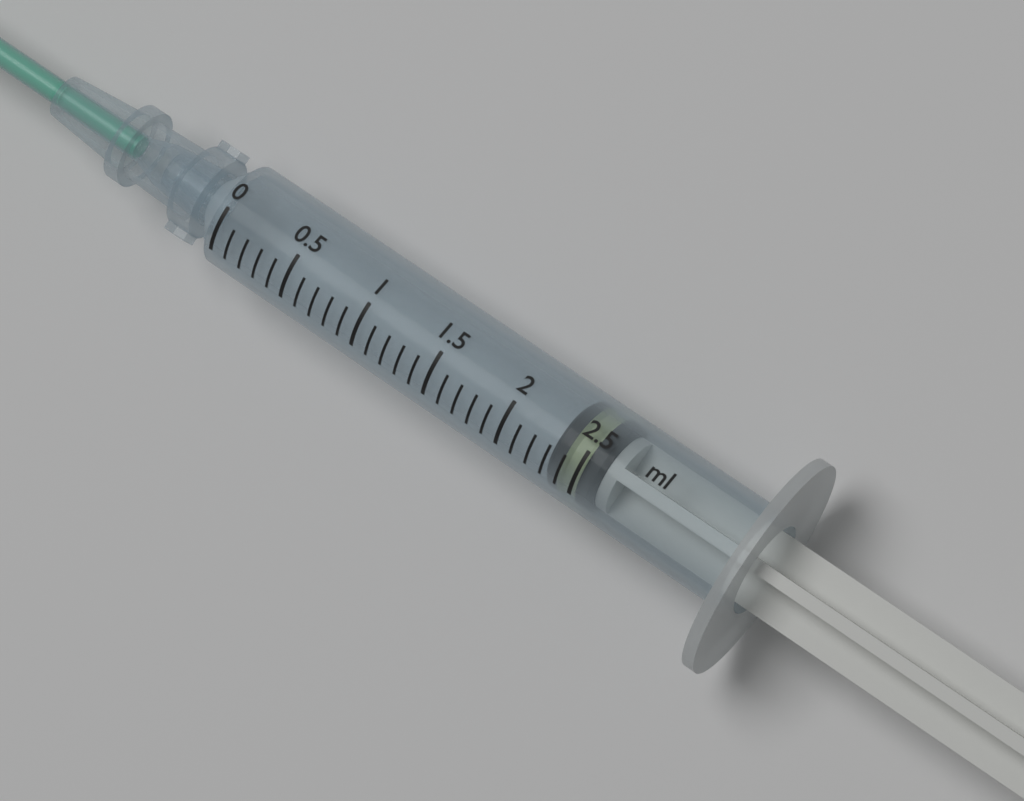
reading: 2.3 ml
